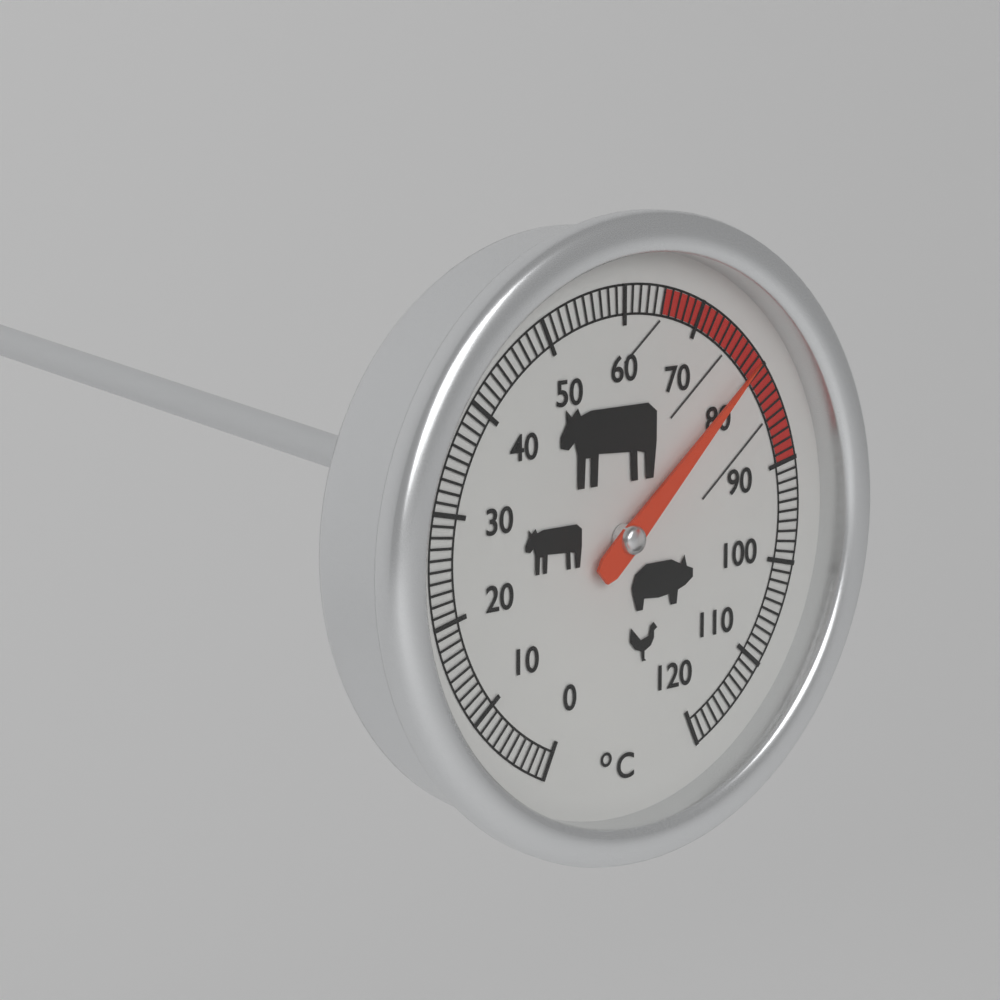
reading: 79 °C
